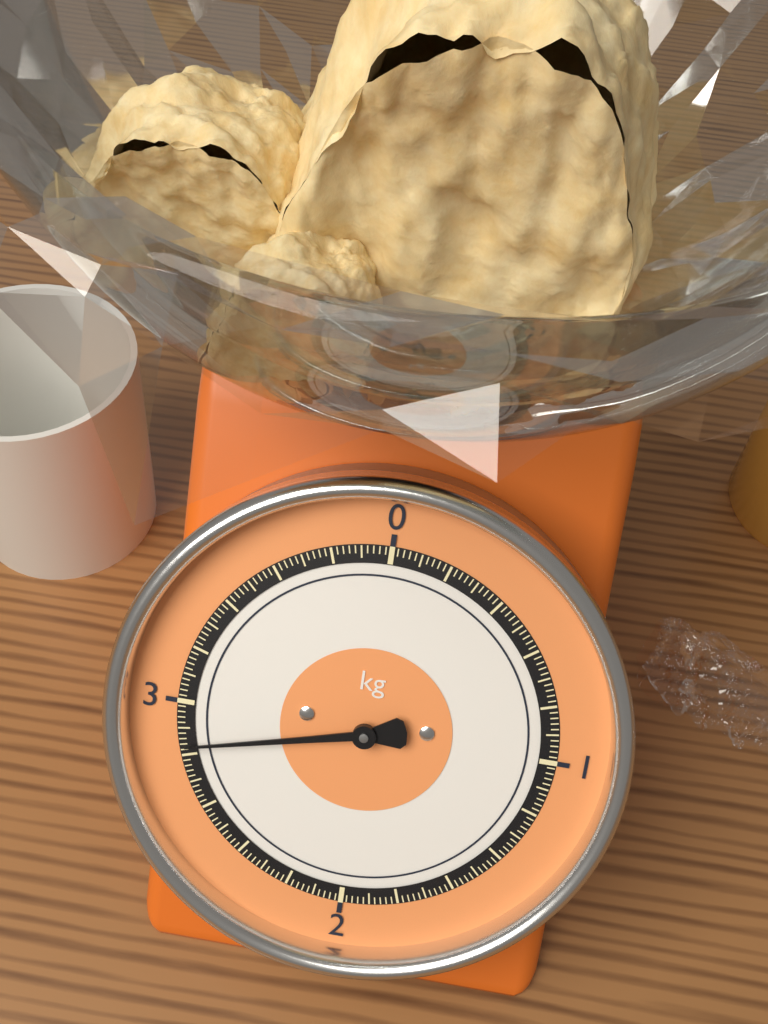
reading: 2.84 kg
